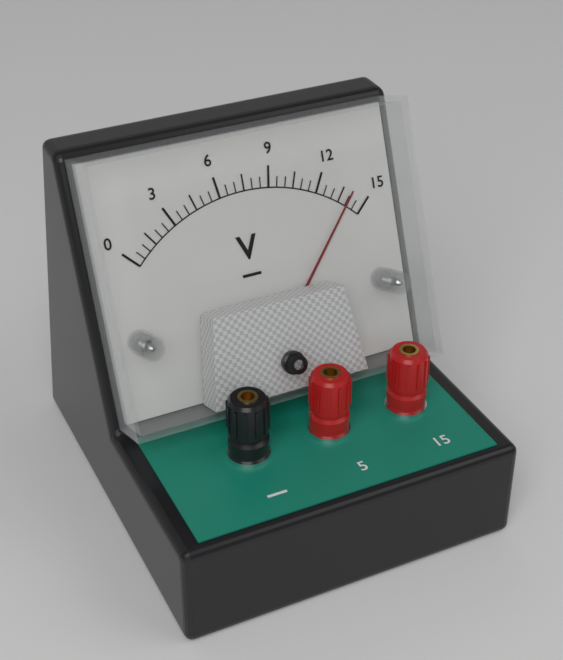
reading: 14.0 V
